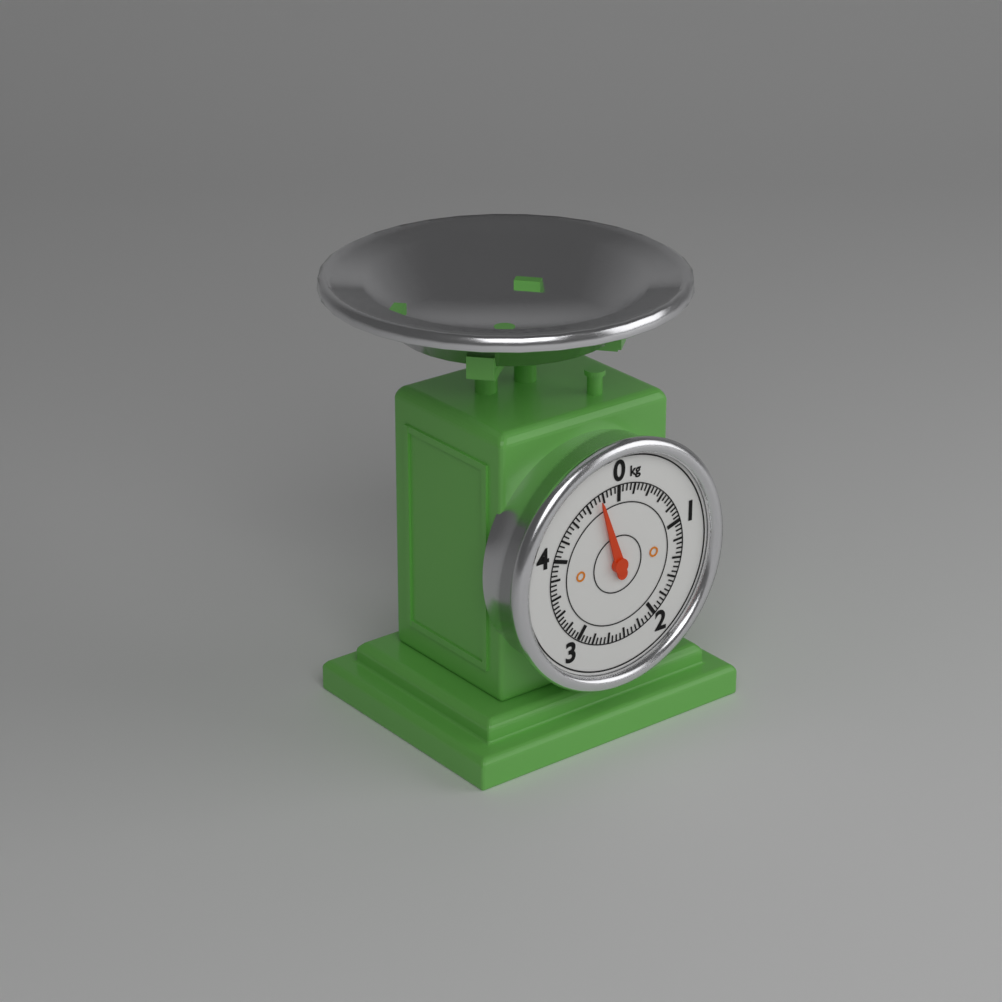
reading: 4.75 kg
